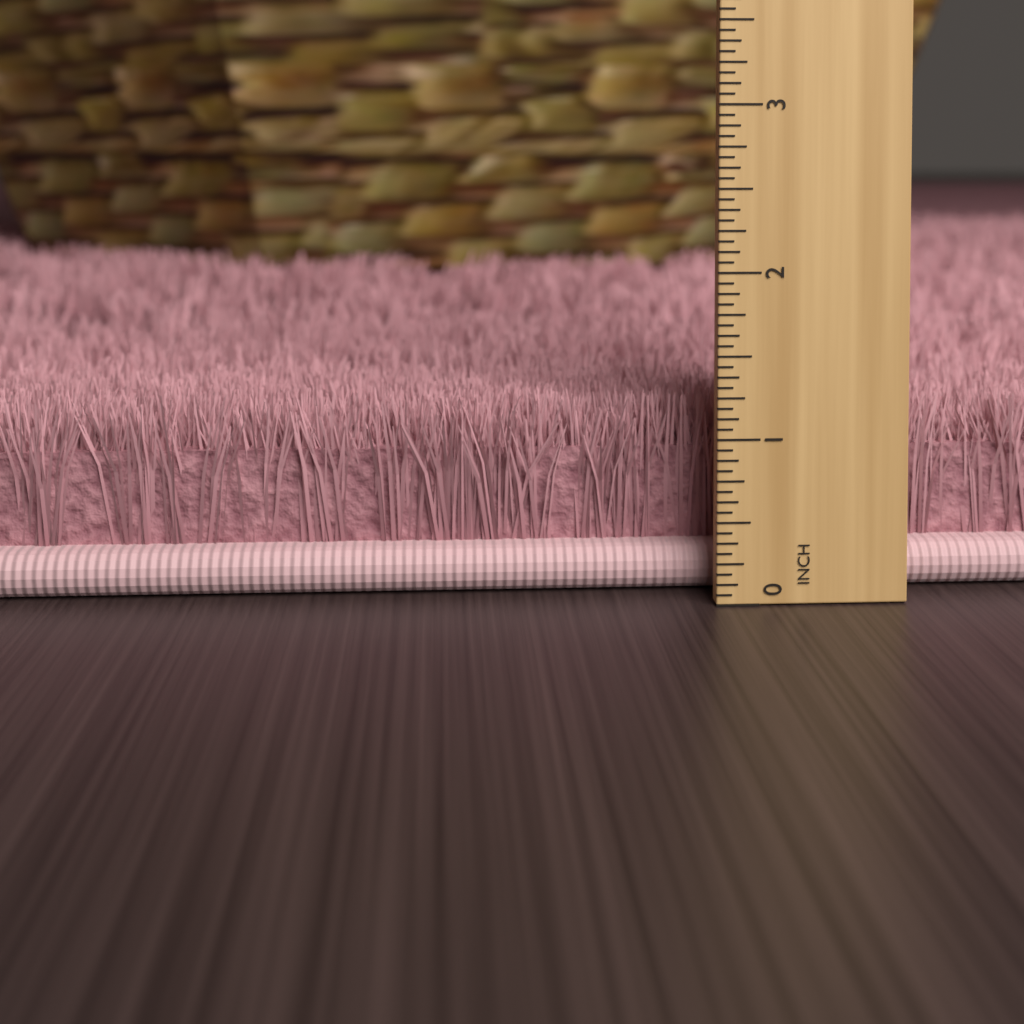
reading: 1.1875 inch
